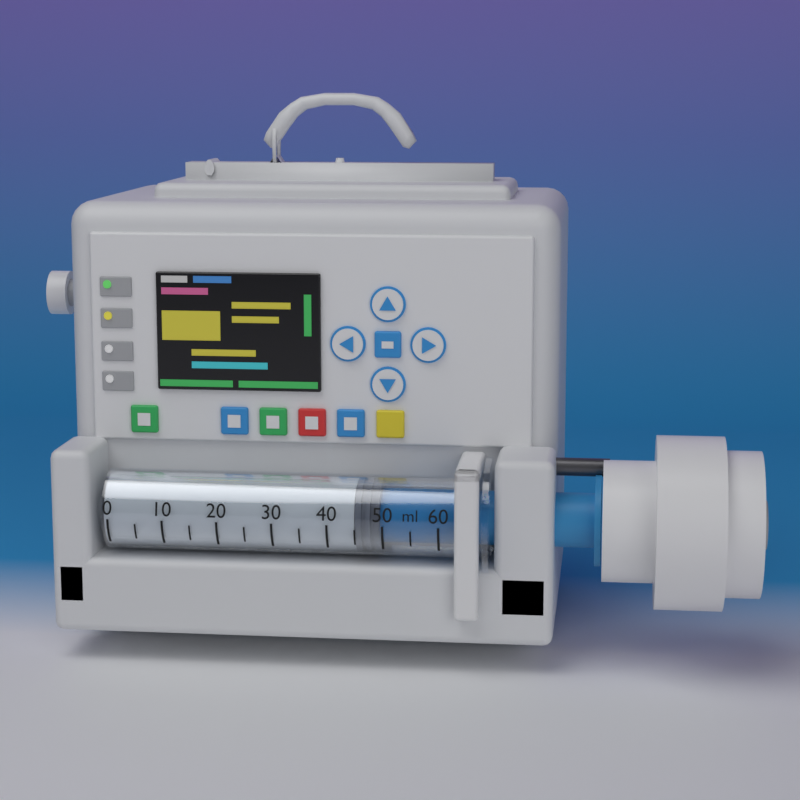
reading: 45 ml
